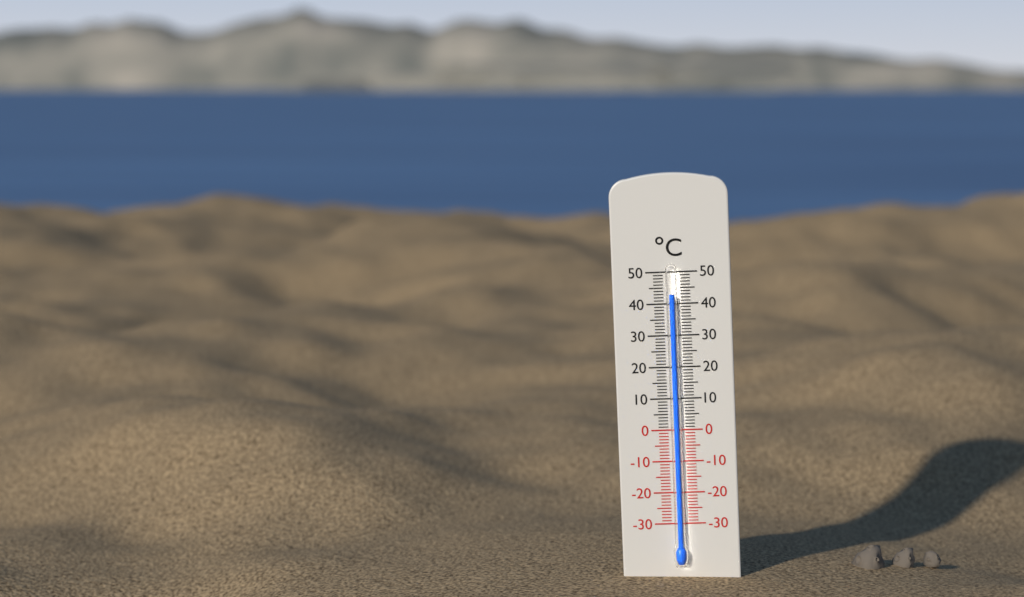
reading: 43 °C
